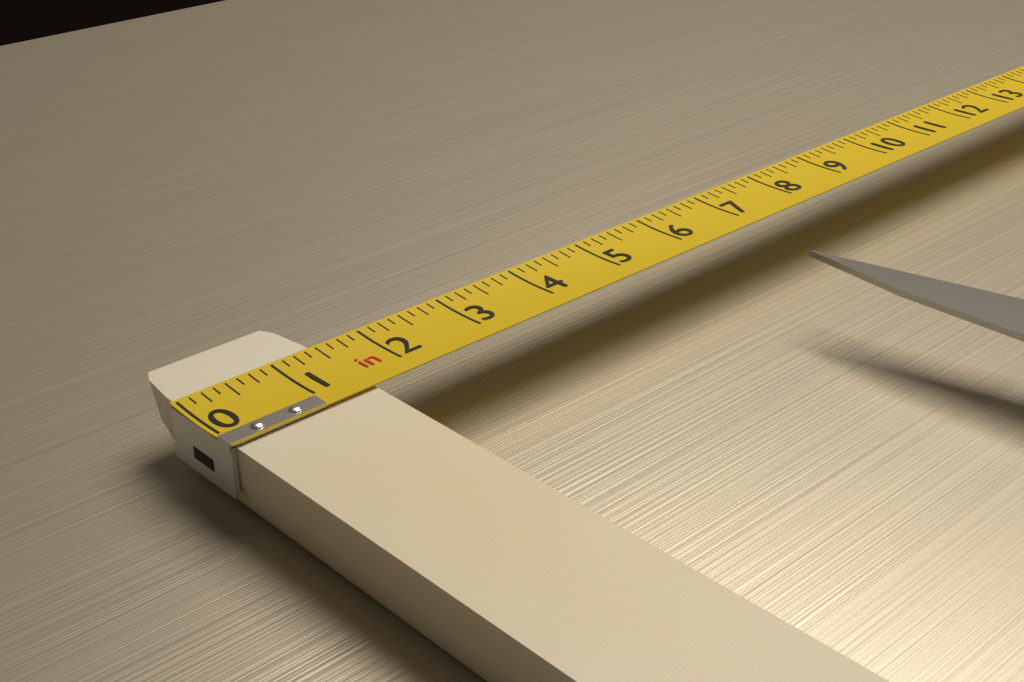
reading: 1.500 in
